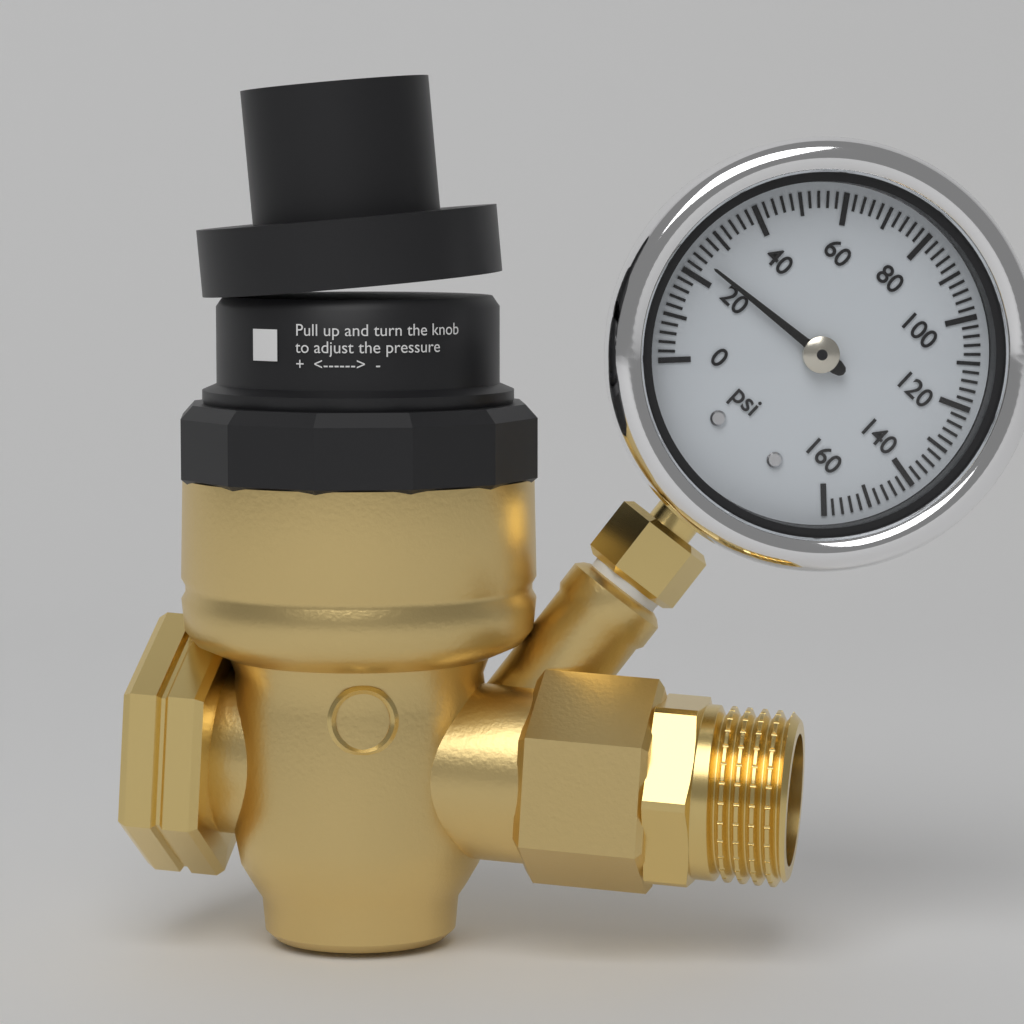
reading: 24 psi
